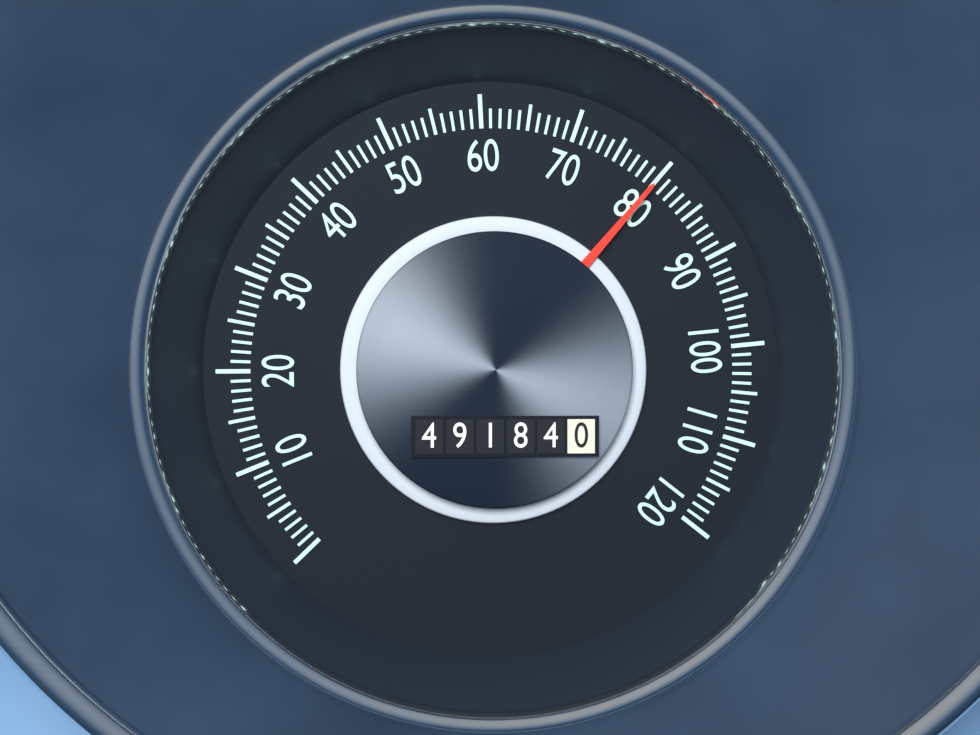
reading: 80 (no unit)
